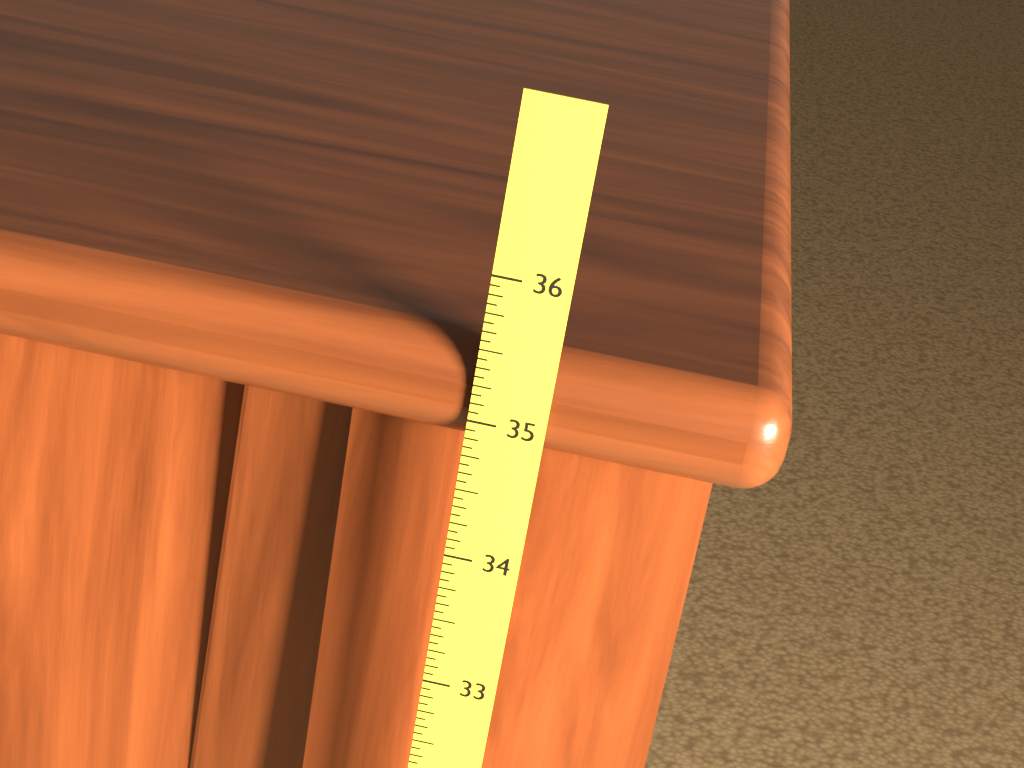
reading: 35.5000 (no unit)
